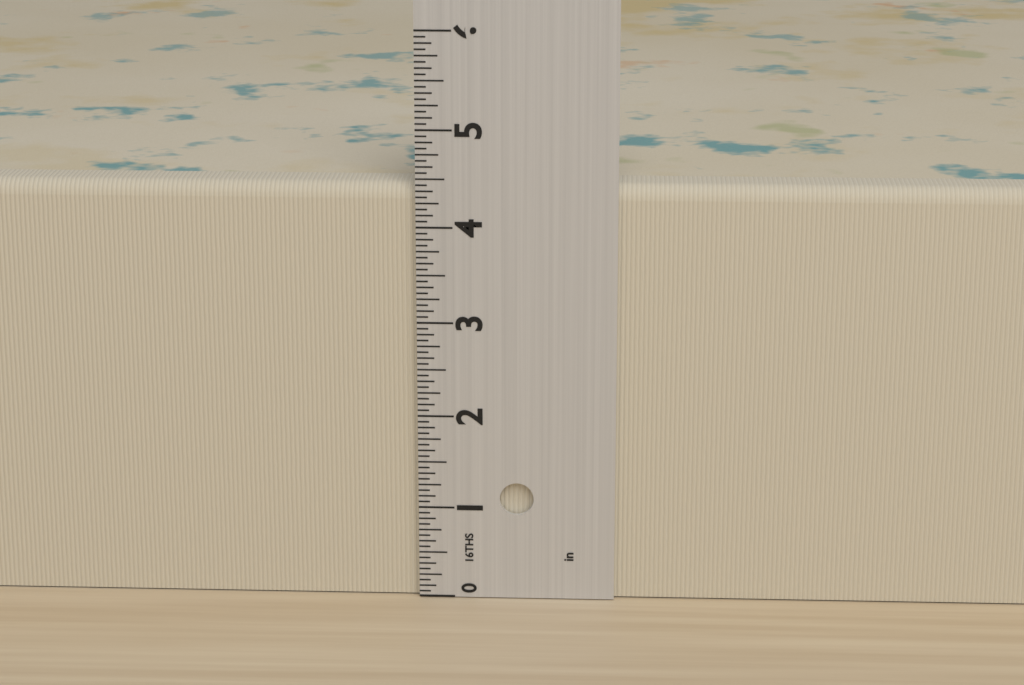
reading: 4.4375 in
